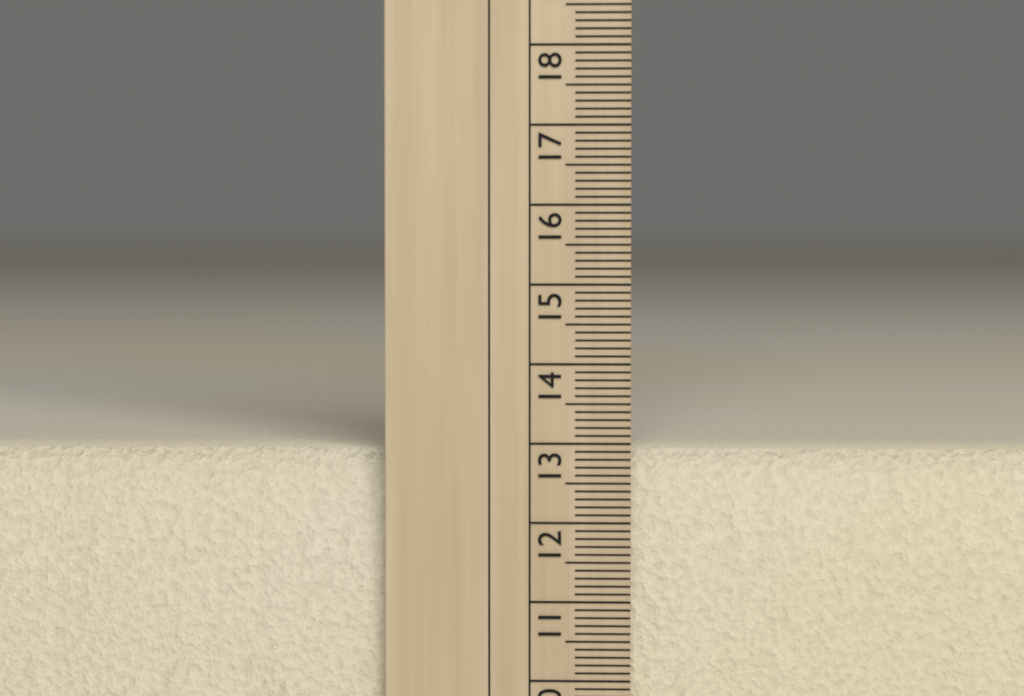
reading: 12.9 cm
